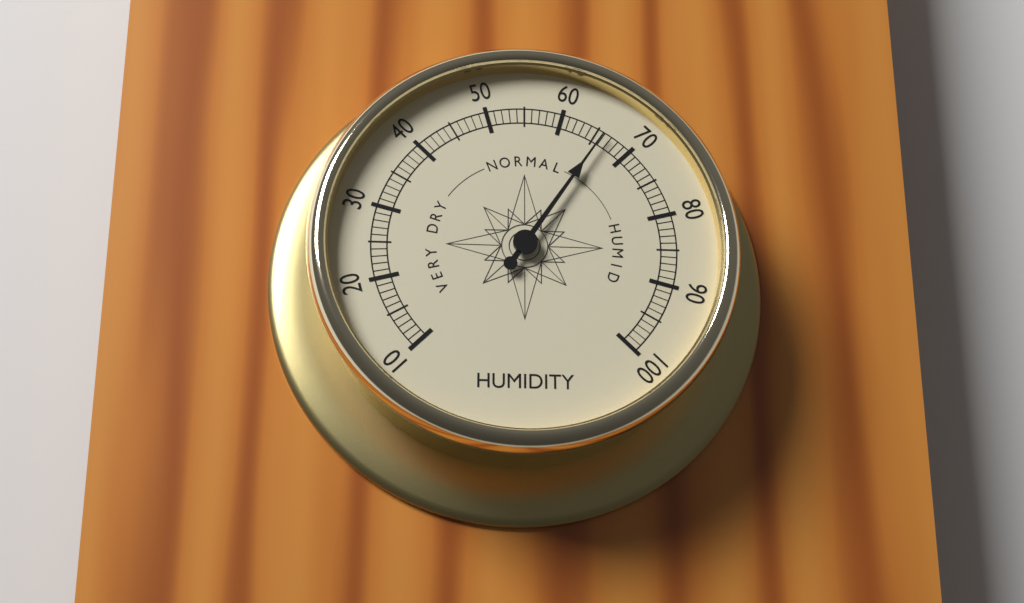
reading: 66 (no unit)
